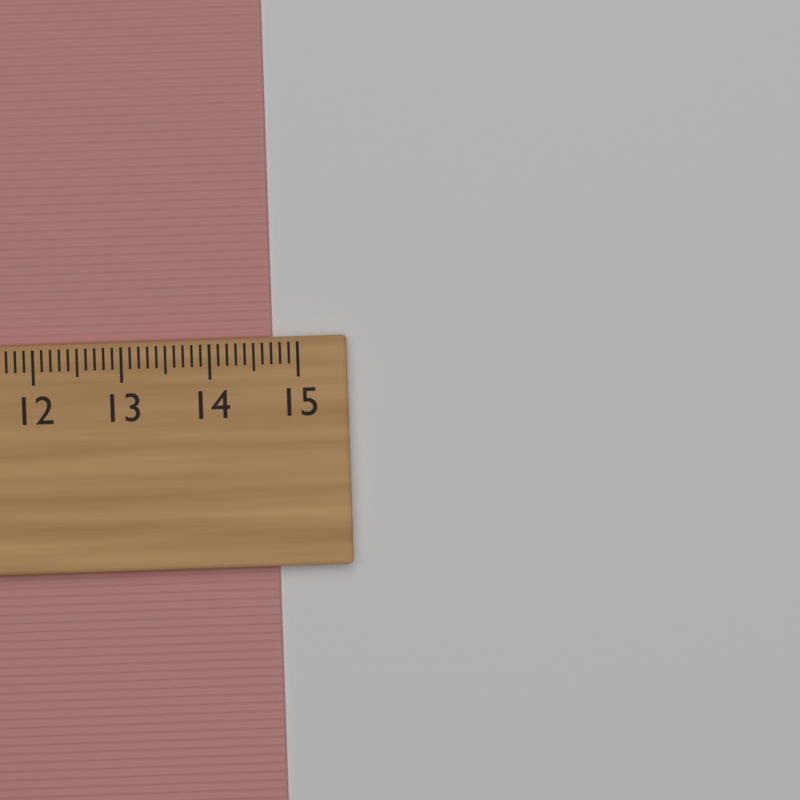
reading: 14.7 cm
